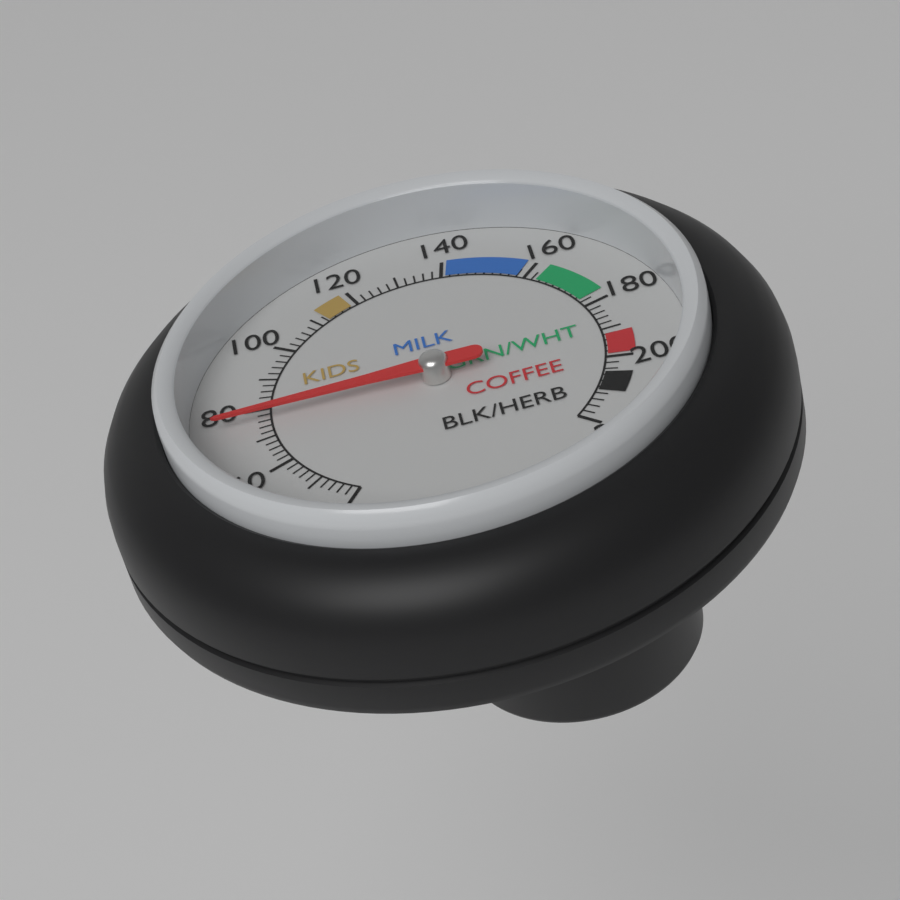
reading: 76 (no unit)
